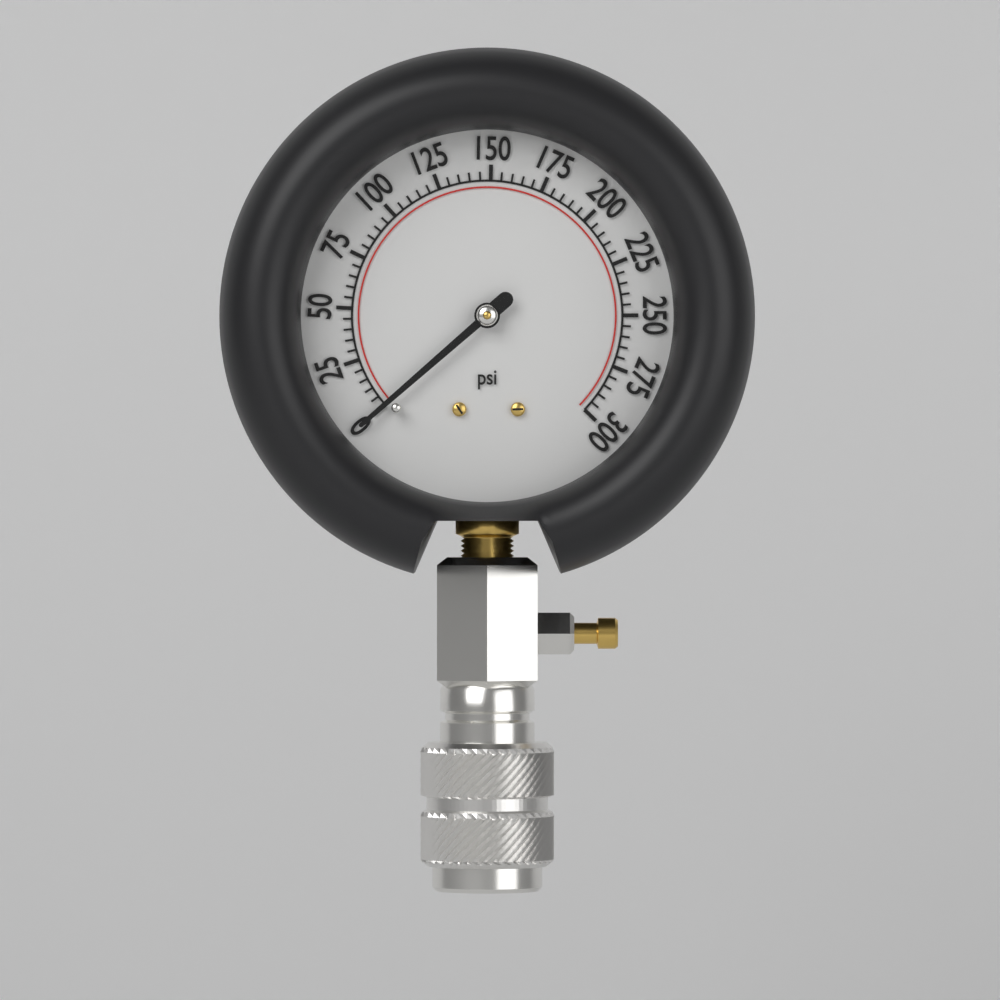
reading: 0 psi
